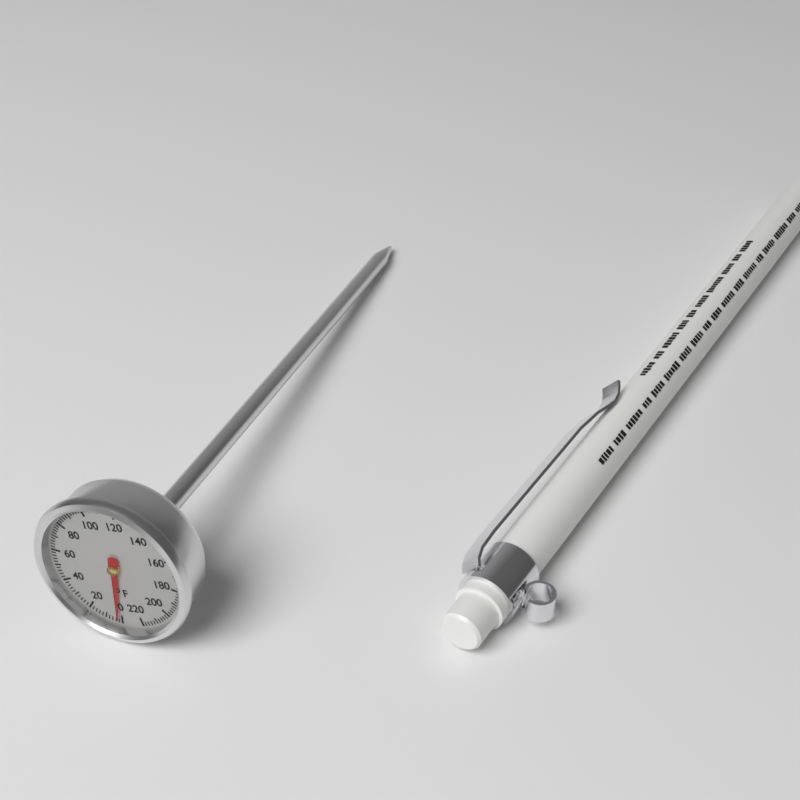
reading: 2 °F
